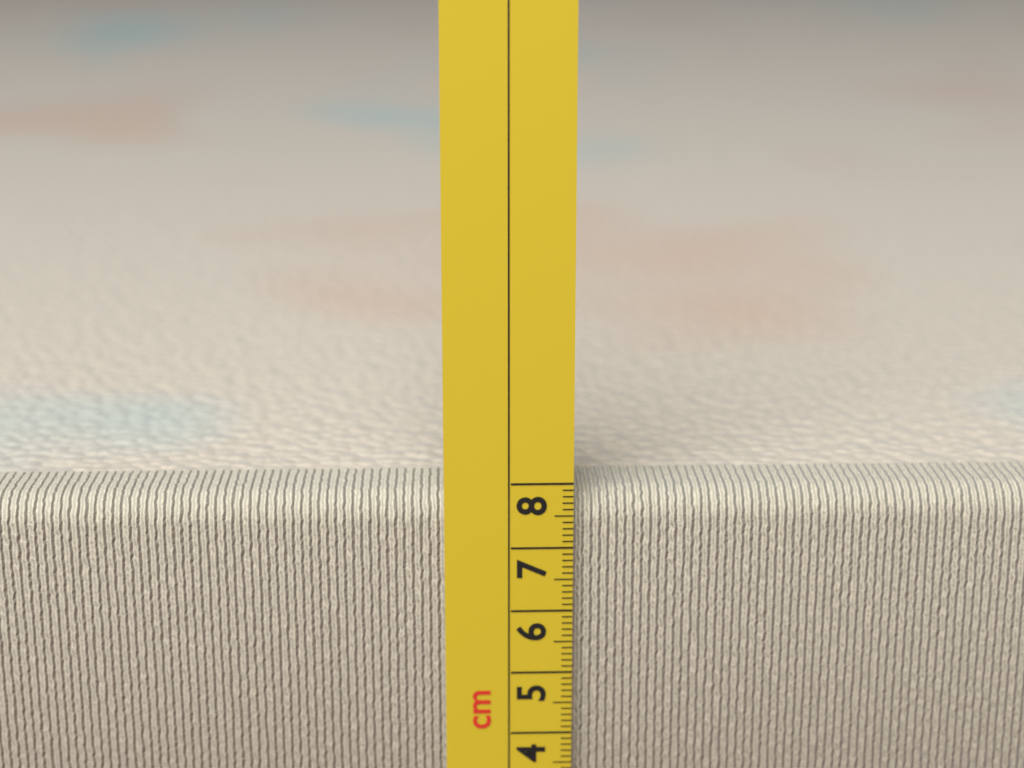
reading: 7.8 cm
